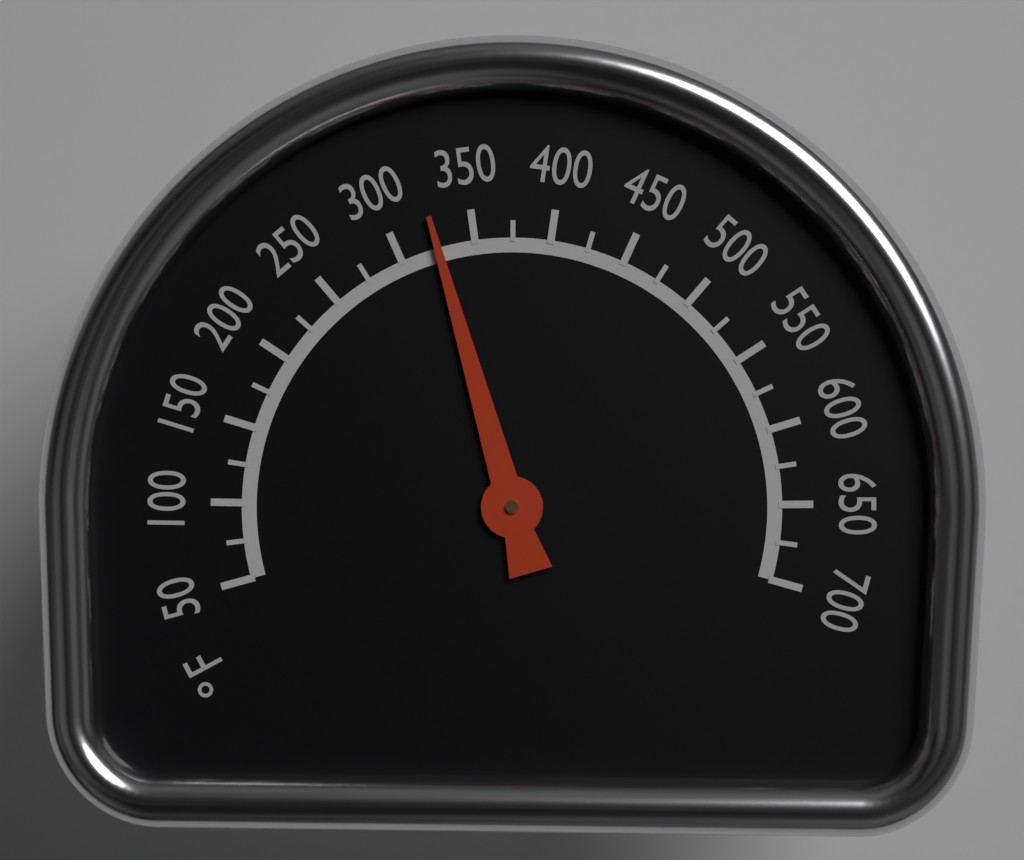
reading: 325 °F
